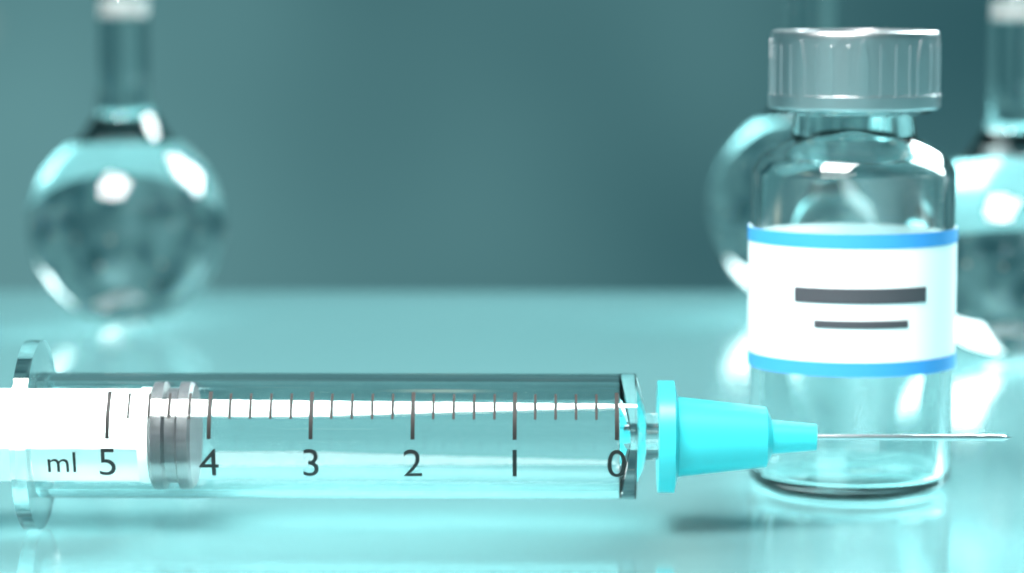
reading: 4.2 ml
